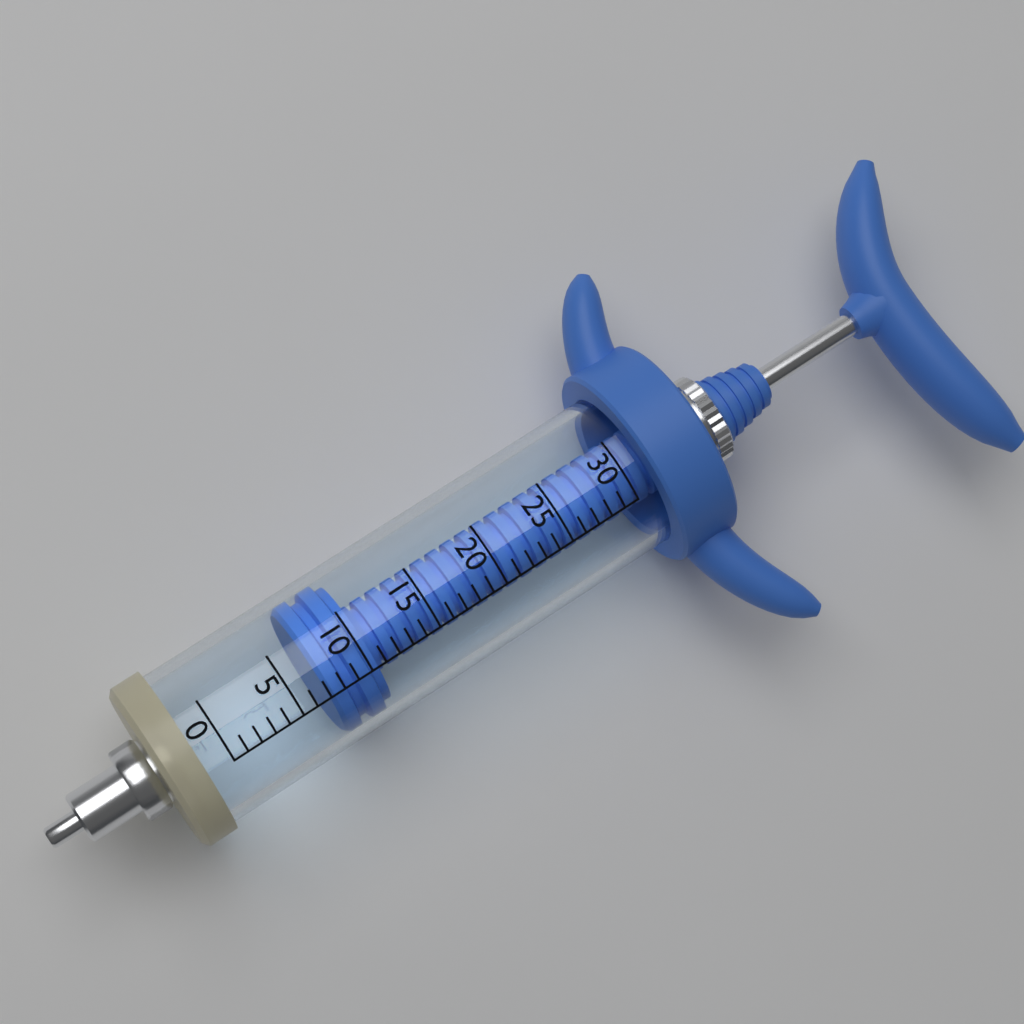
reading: 7 (no unit)
